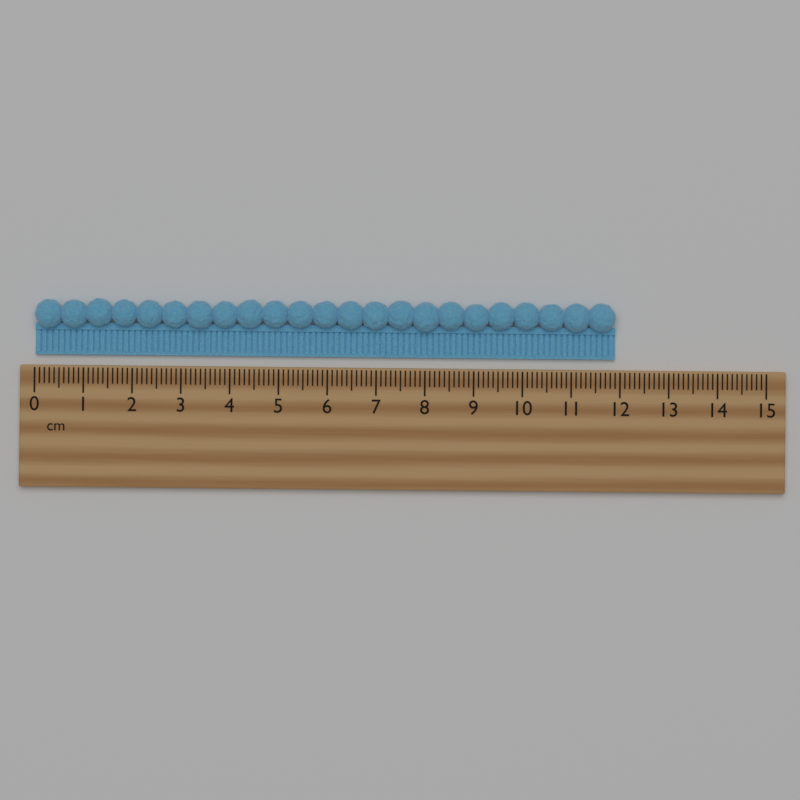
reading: 11.9 cm
